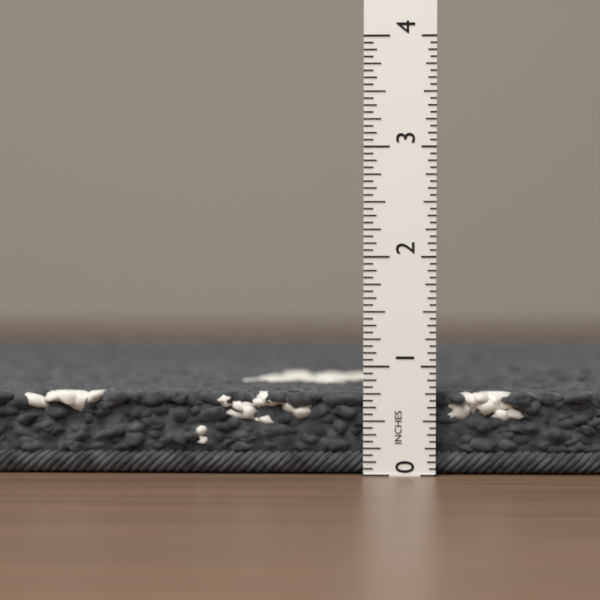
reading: 0.7500 in
